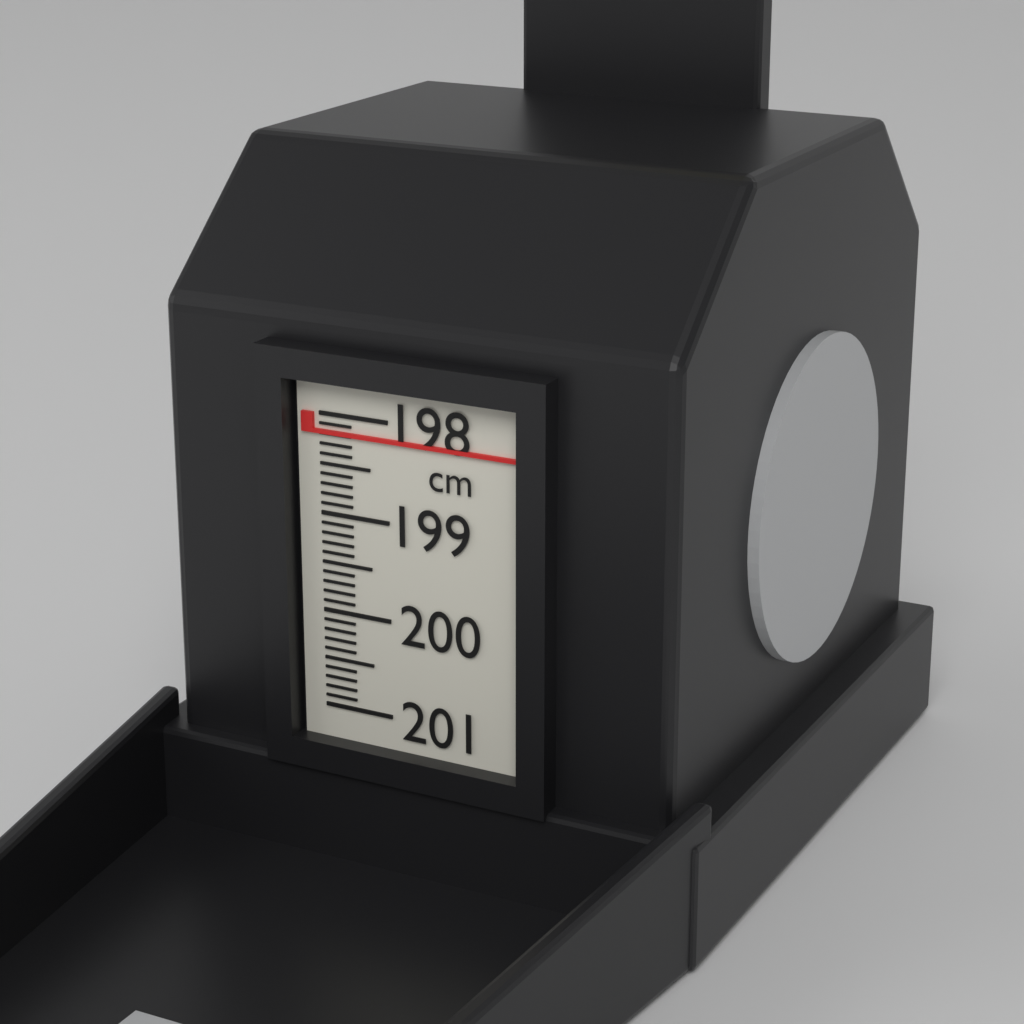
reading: 198.2 cm
